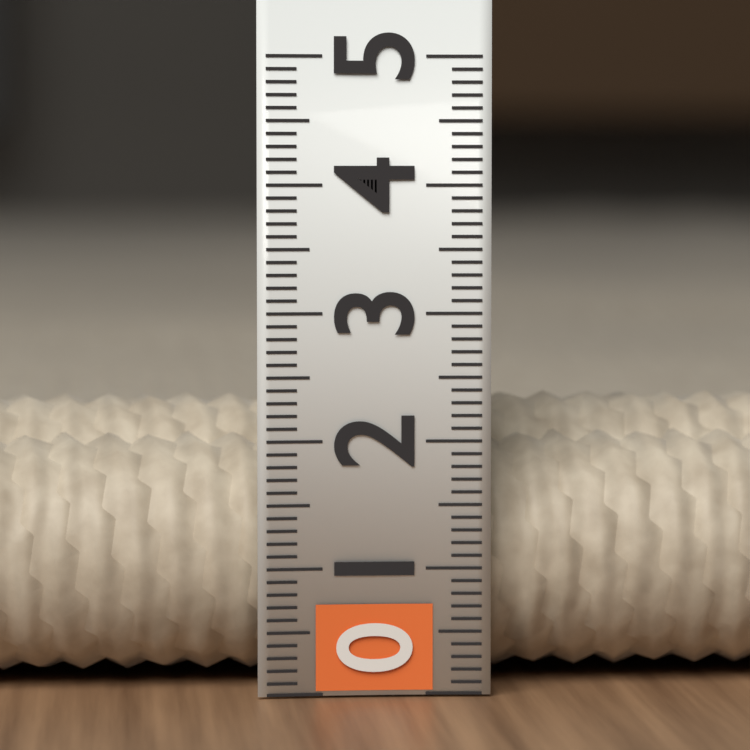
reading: 2.3 (no unit)
